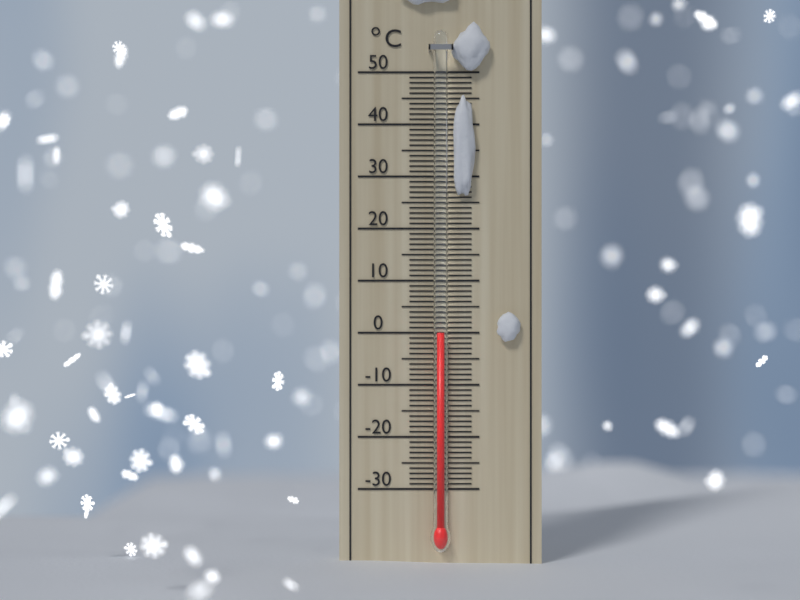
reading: 0 °C
